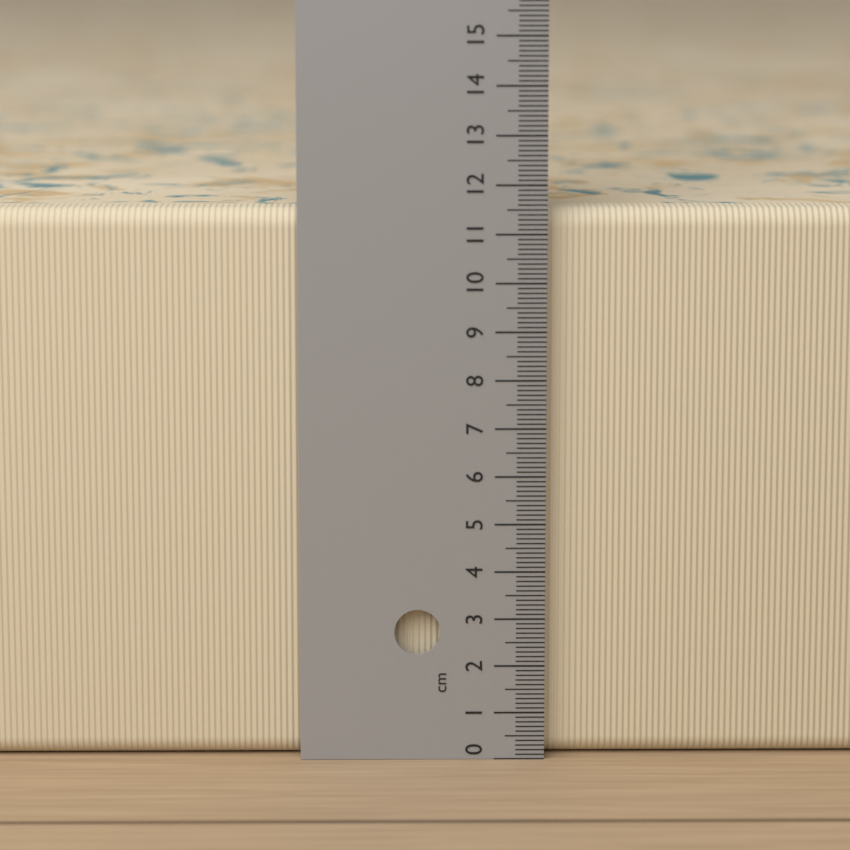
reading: 11.5 cm
